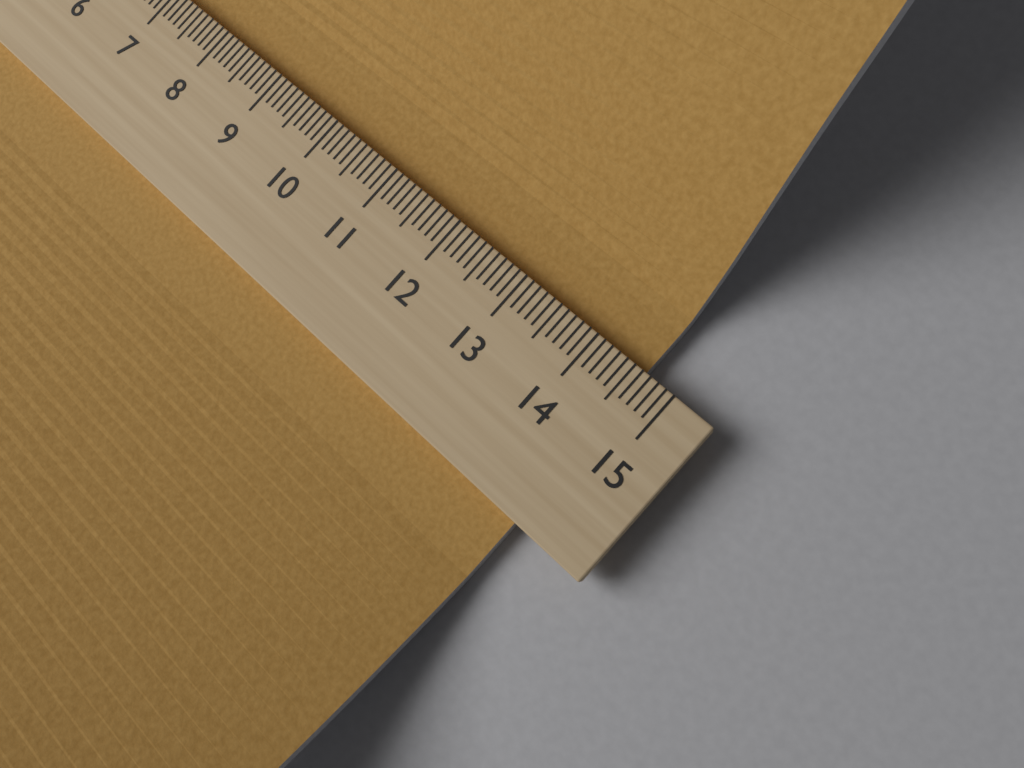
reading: 14.6 (no unit)
